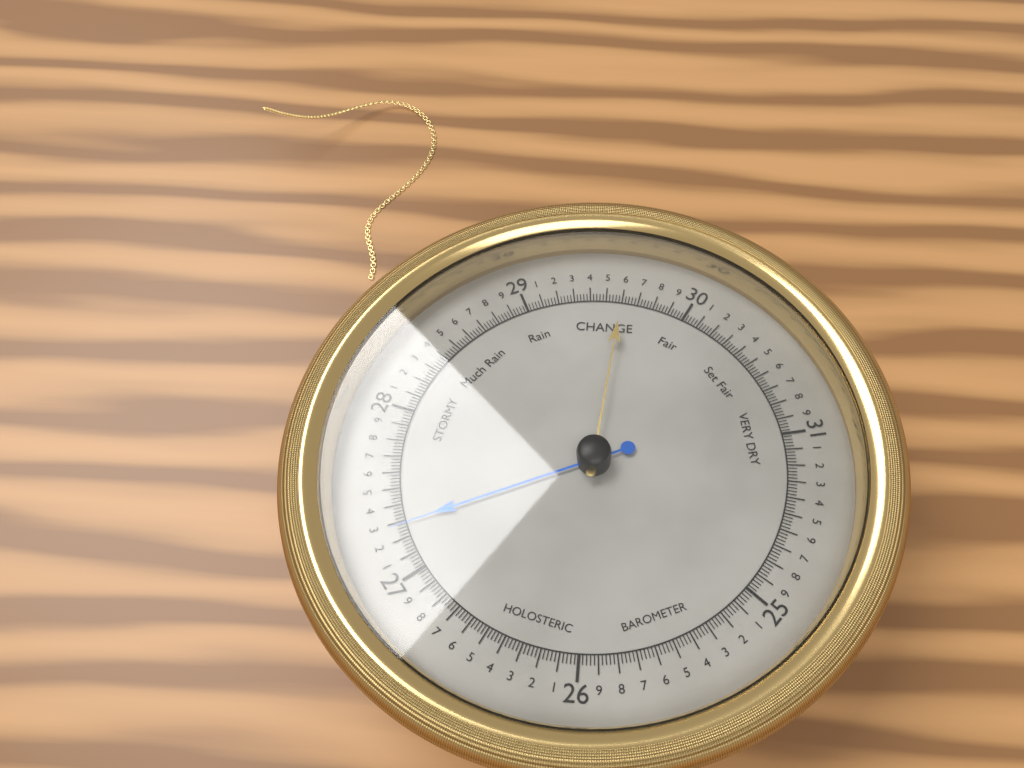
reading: 27.28 (no unit)
